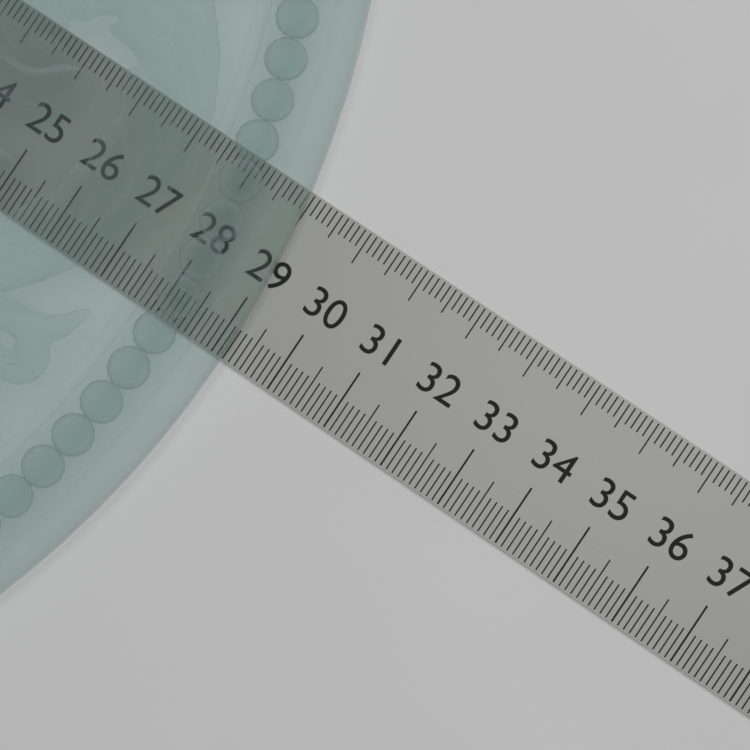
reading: 29.2 (no unit)
